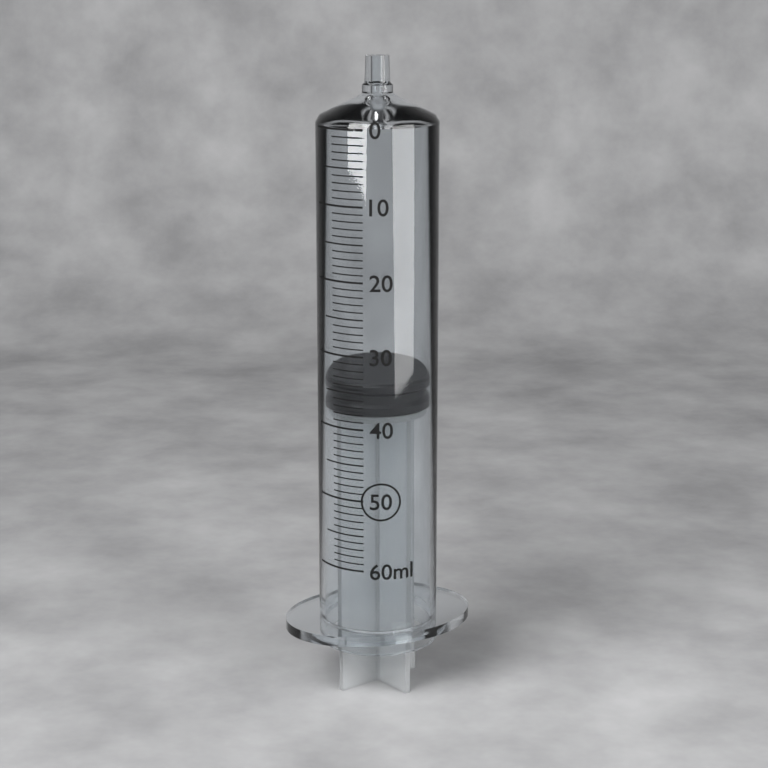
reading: 34 ml
